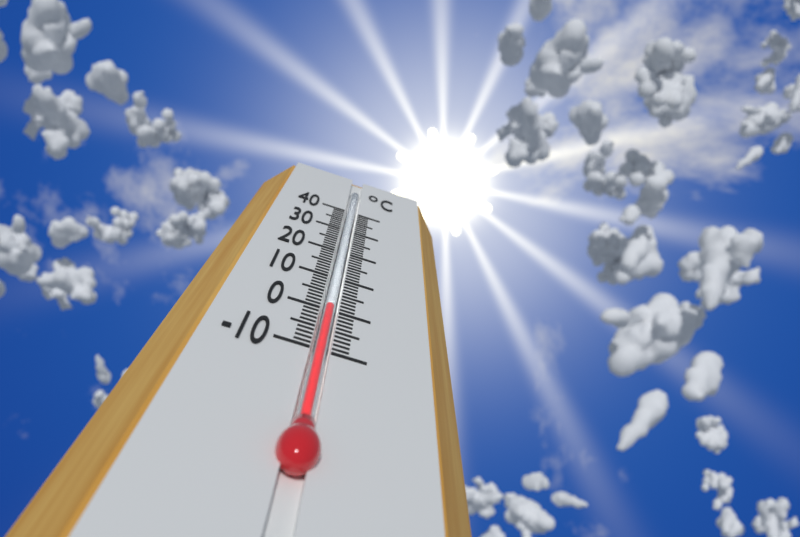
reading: 1 °C
